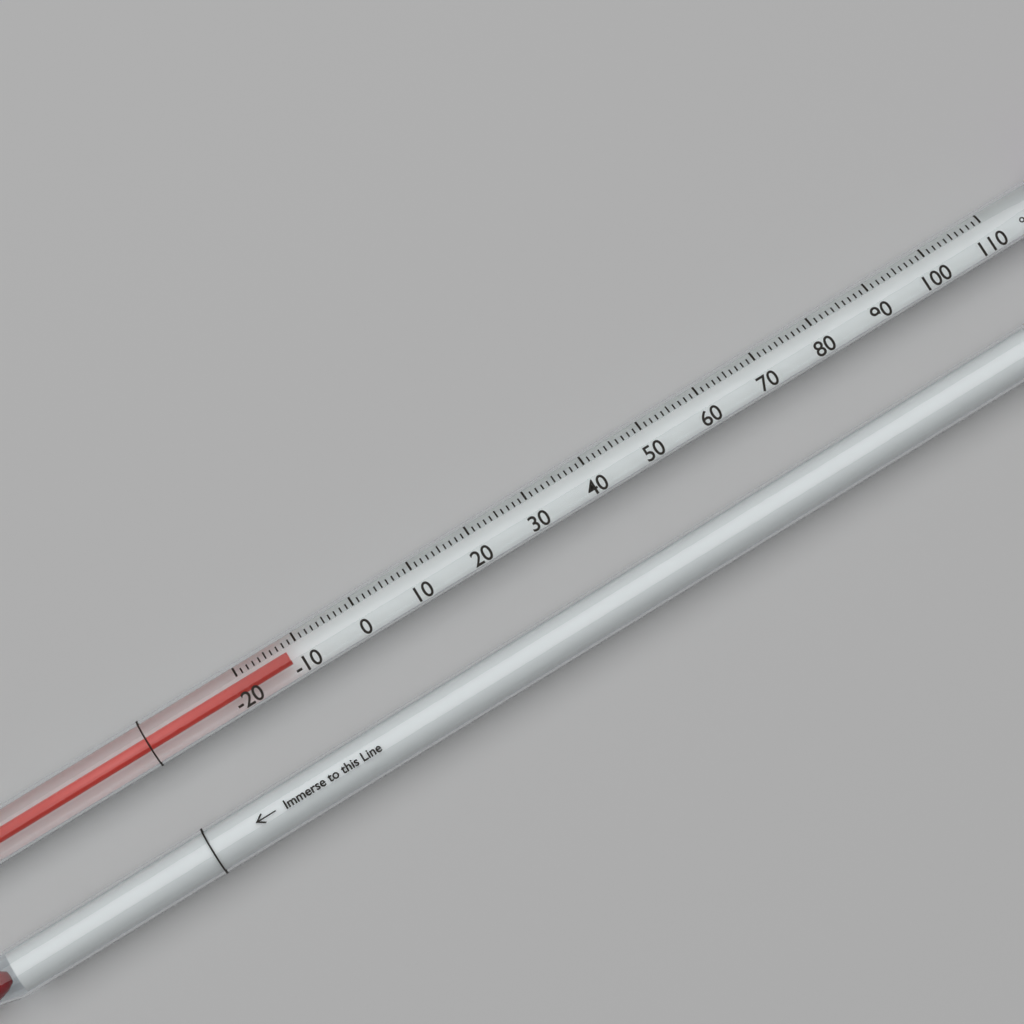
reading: -12 °C
